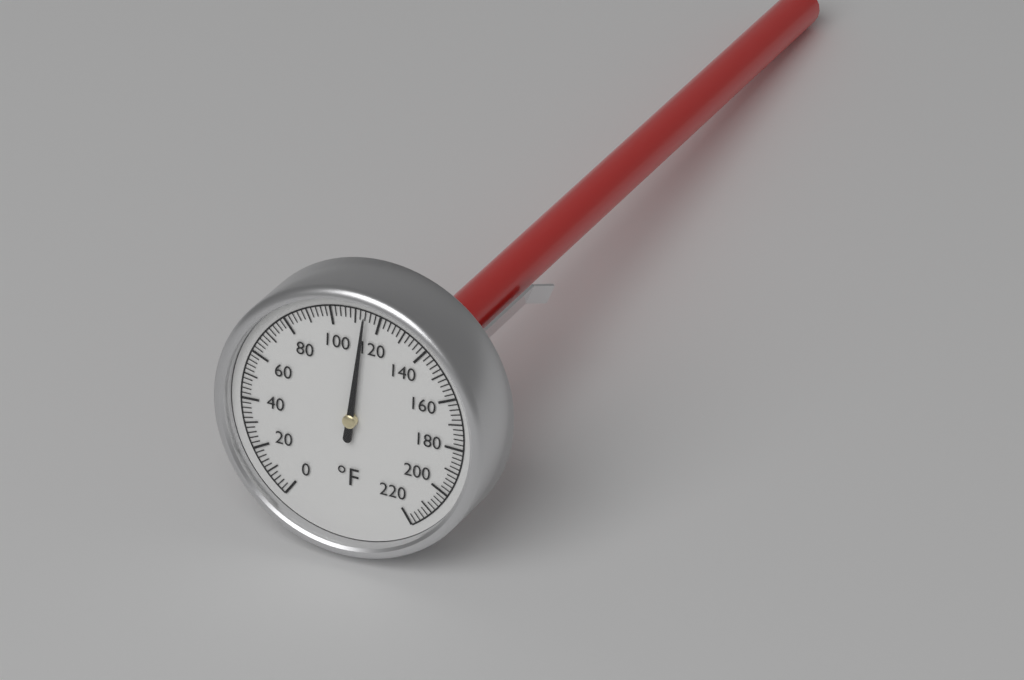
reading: 114 °F
